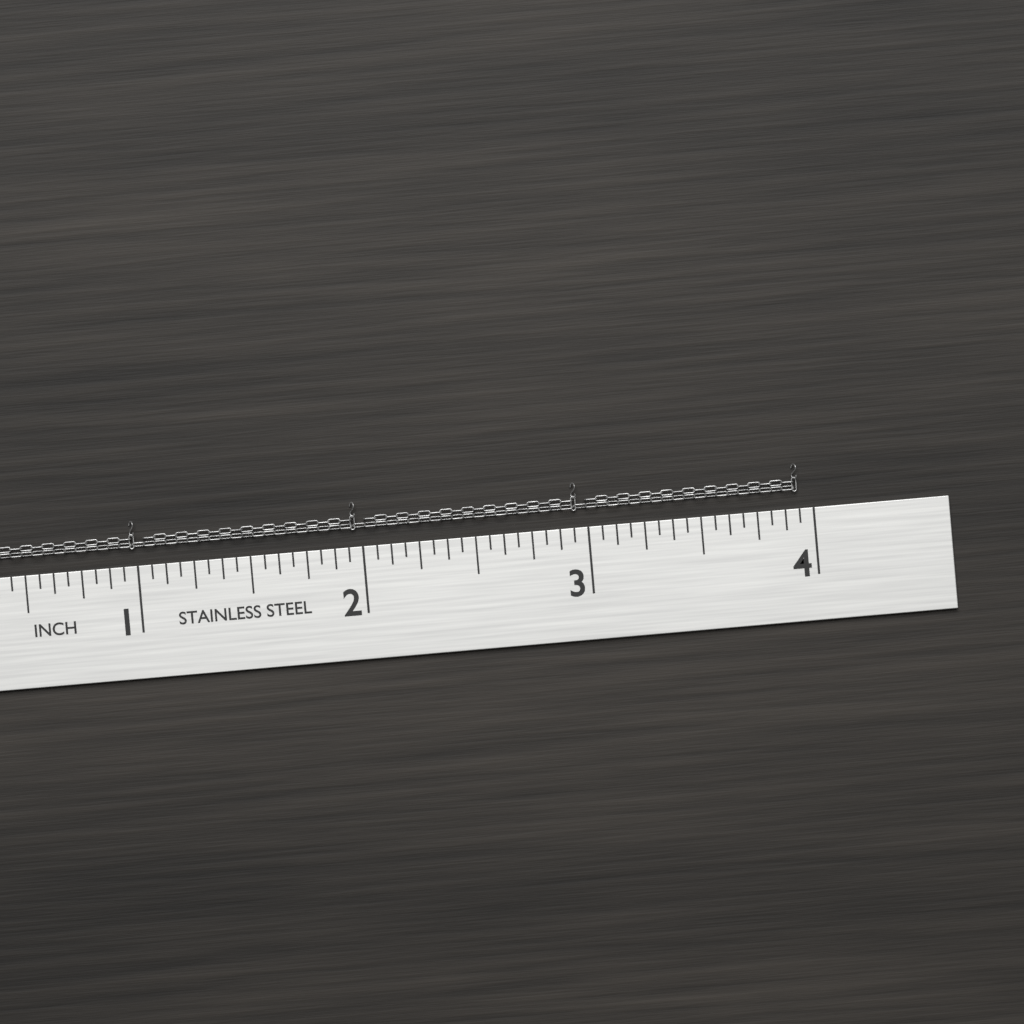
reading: 3.9375 in
